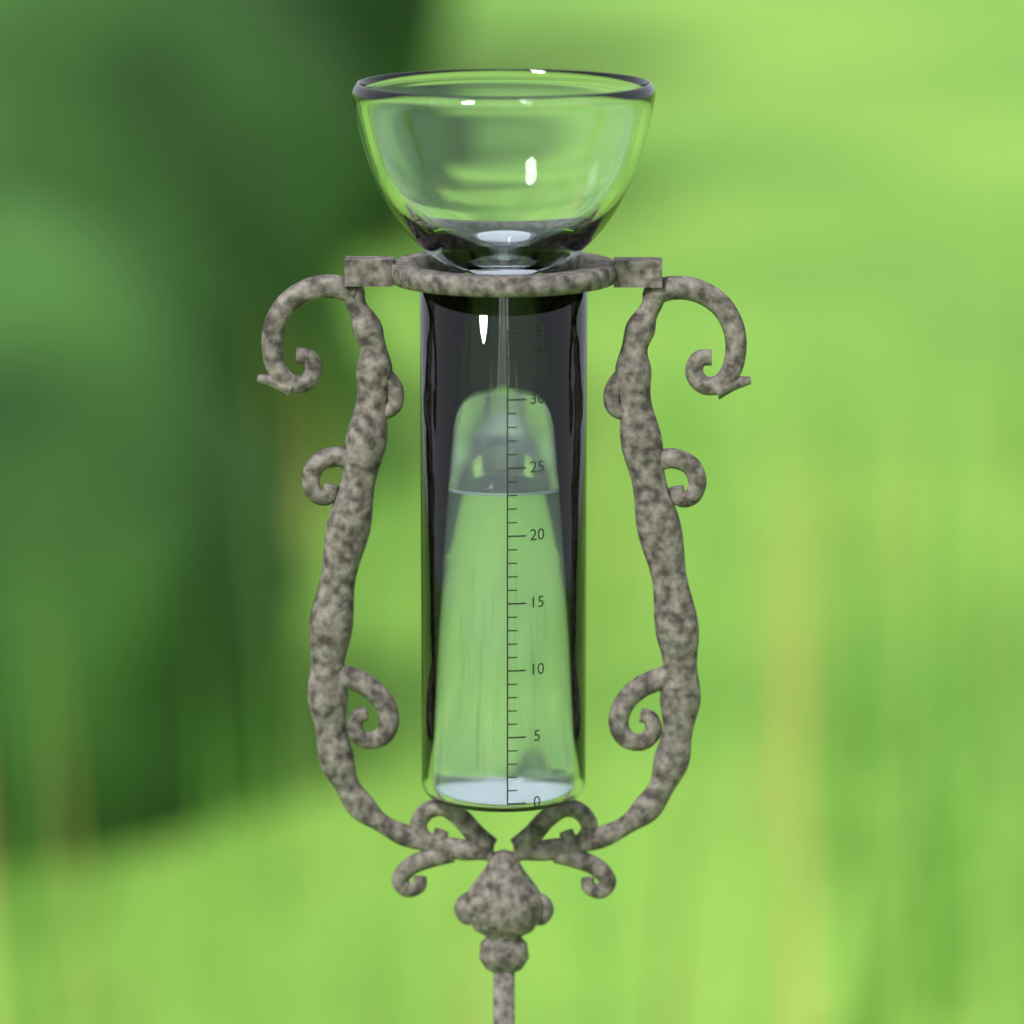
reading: 23 mm
